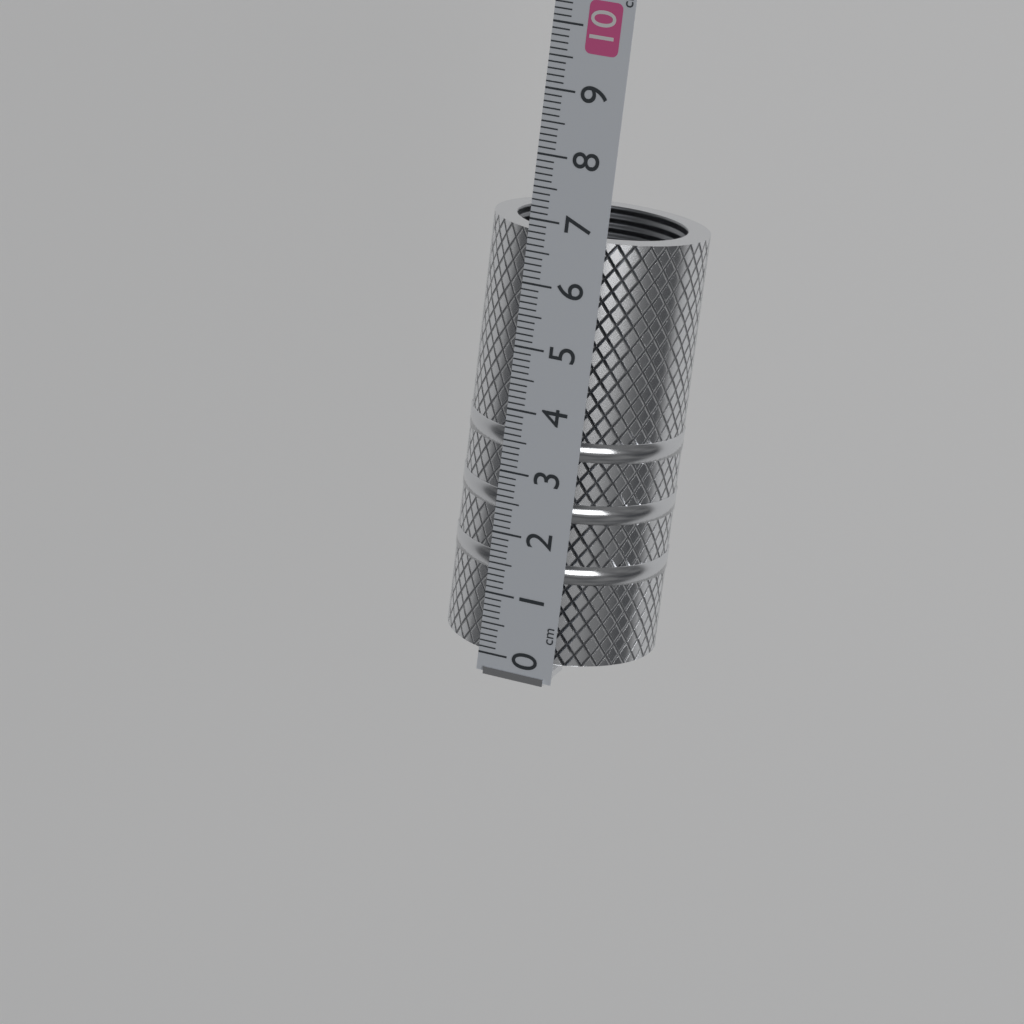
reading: 6.8 cm
